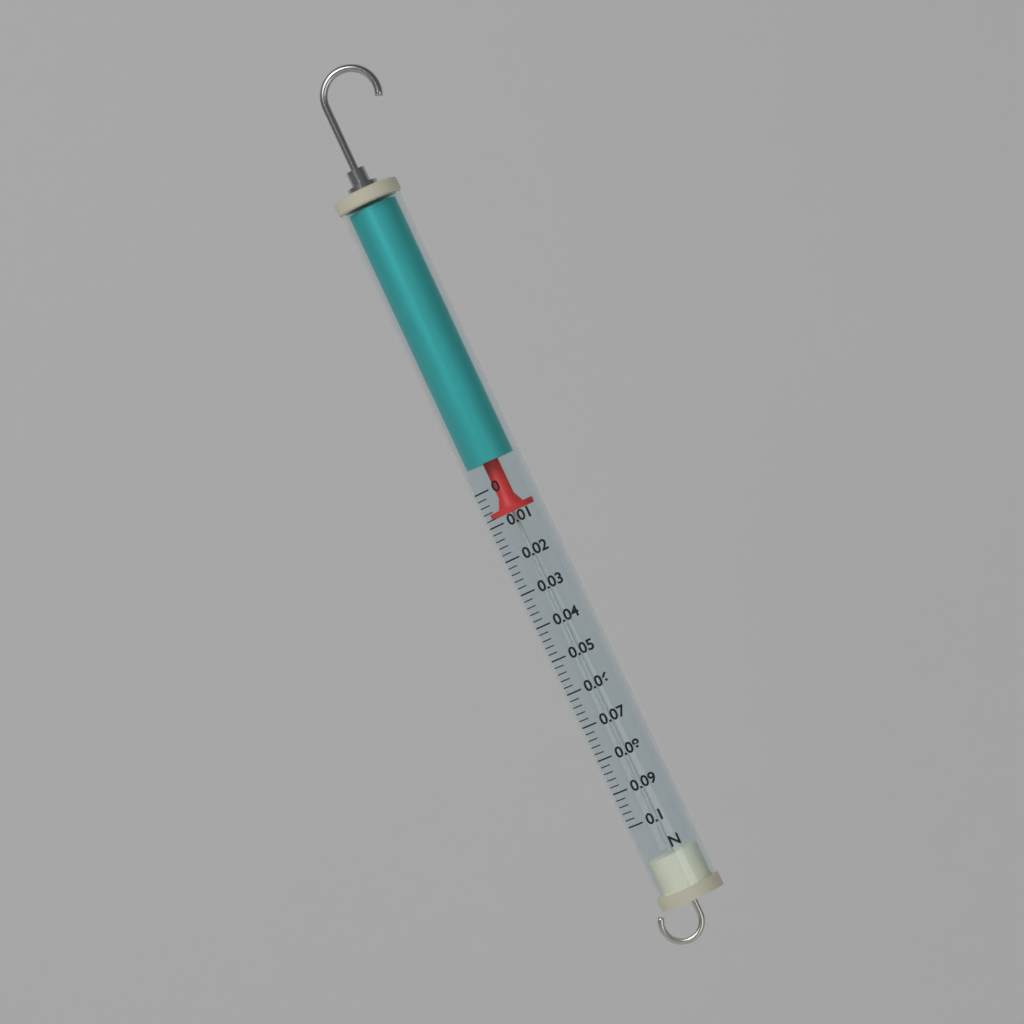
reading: 0.008 N
